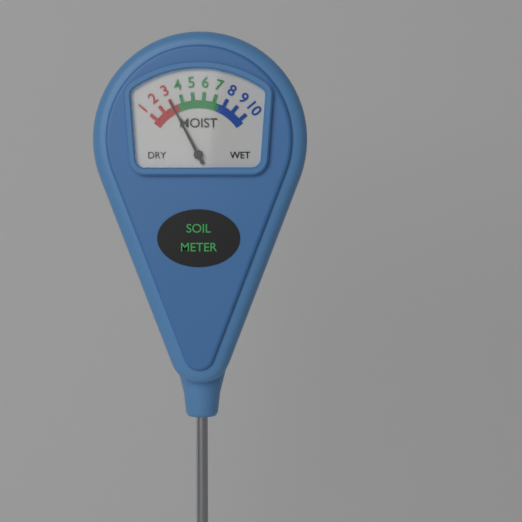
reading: 3 (no unit)
